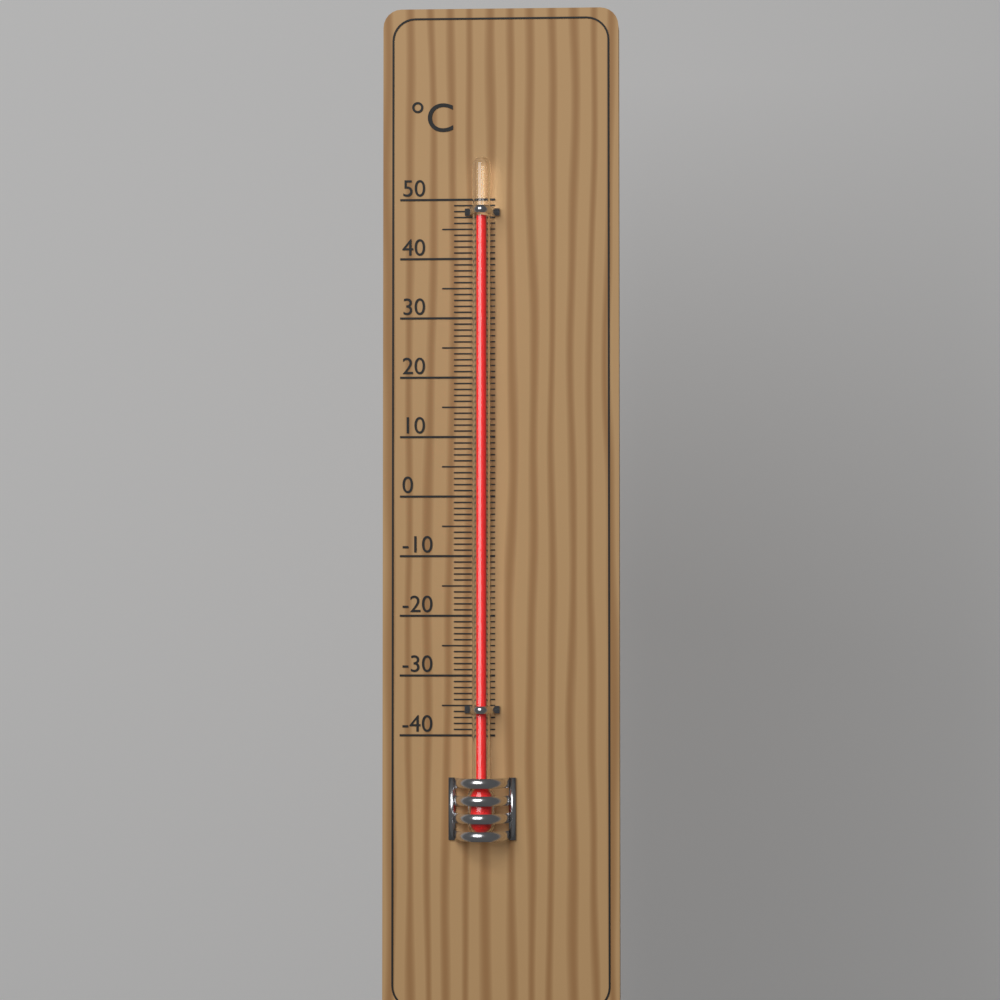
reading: 47 °C
